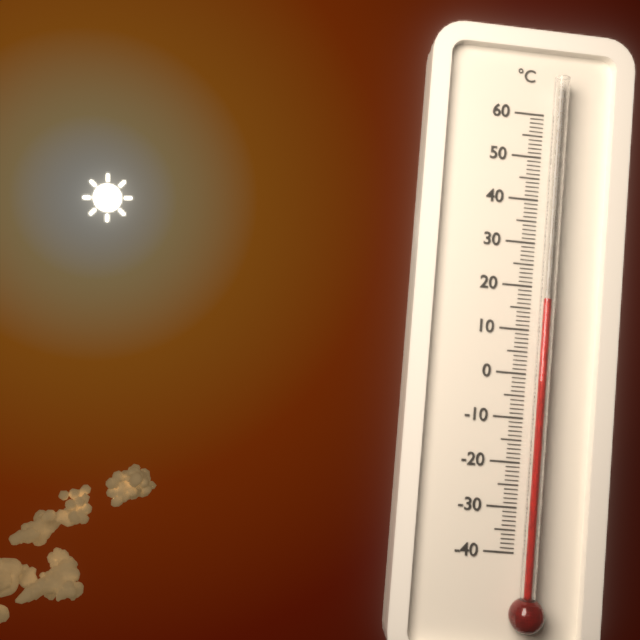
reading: 17 °C
